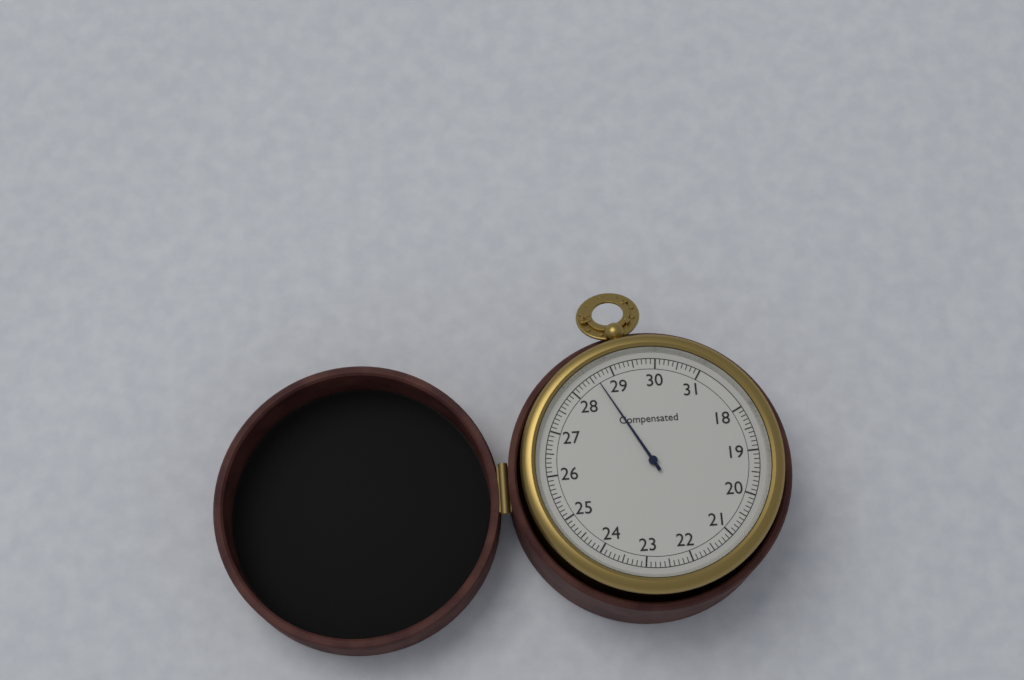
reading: 28.6 (no unit)
